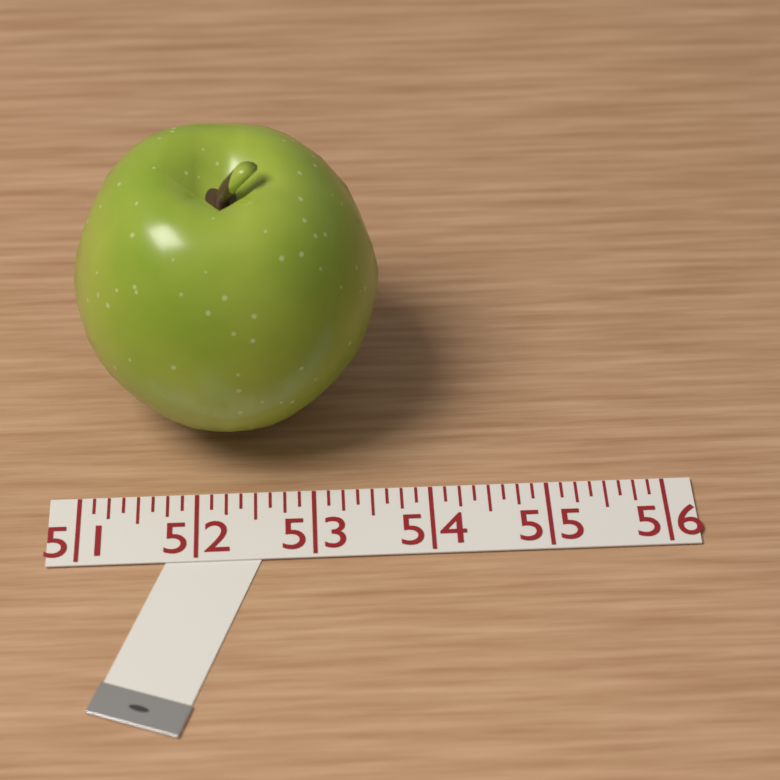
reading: 53.625 (no unit)
